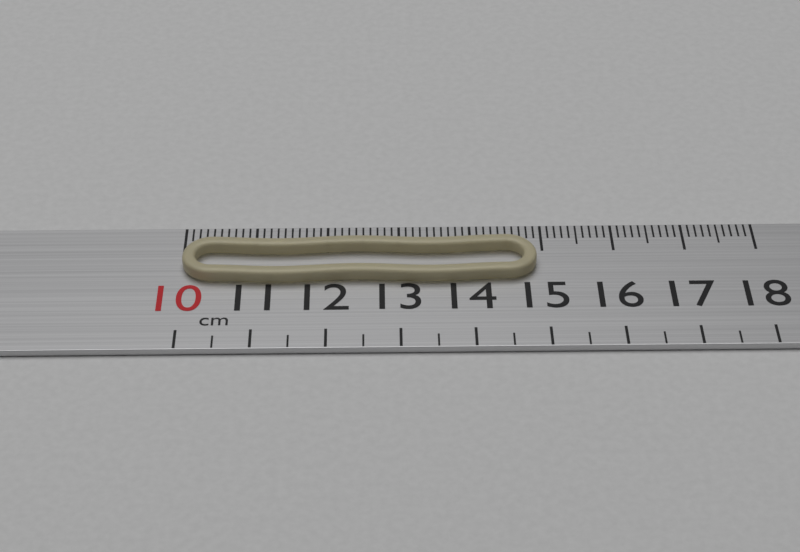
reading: 14.9 cm
